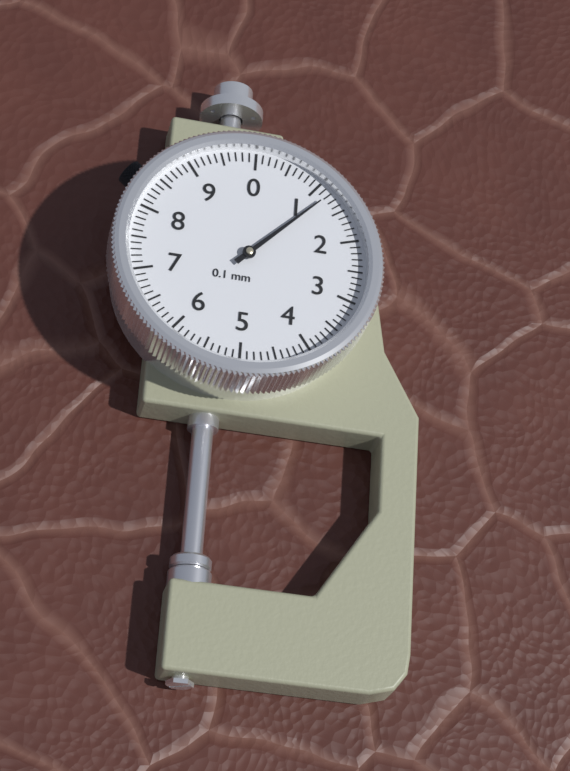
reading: 1.2 mm
